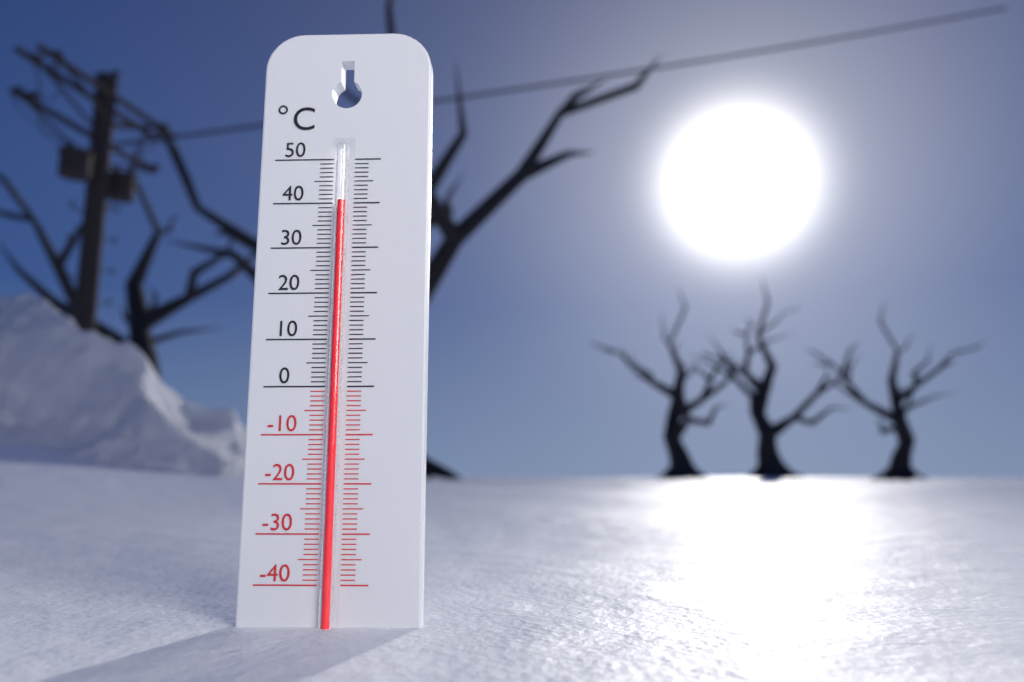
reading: 40 °C
